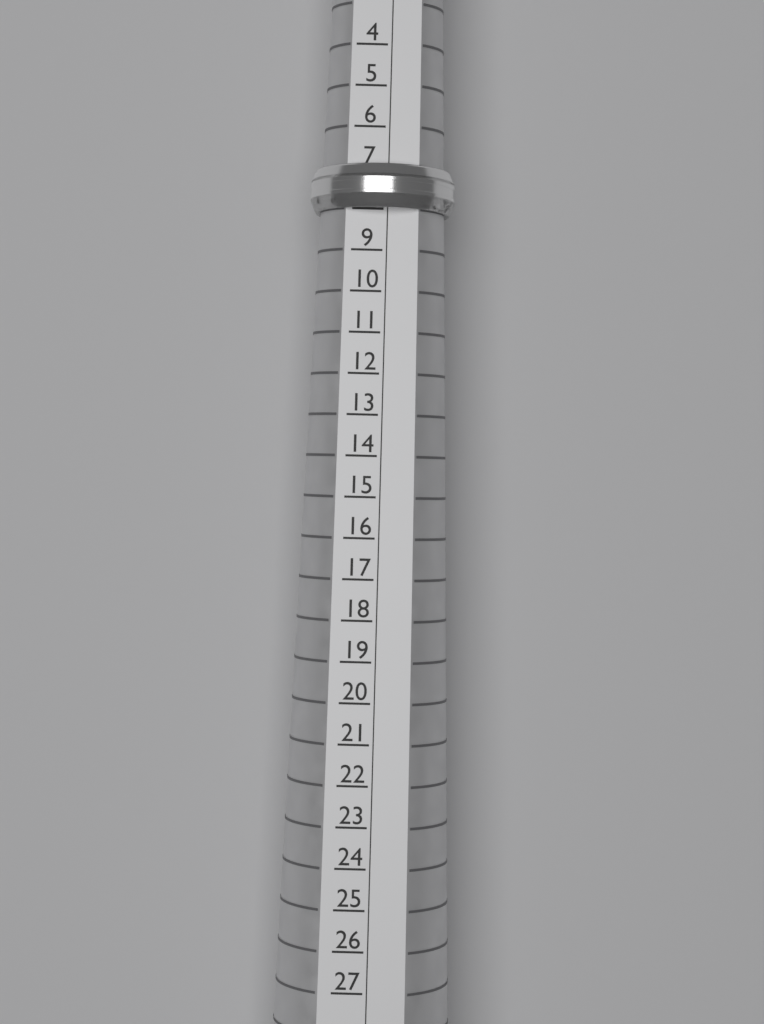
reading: 8 (no unit)
